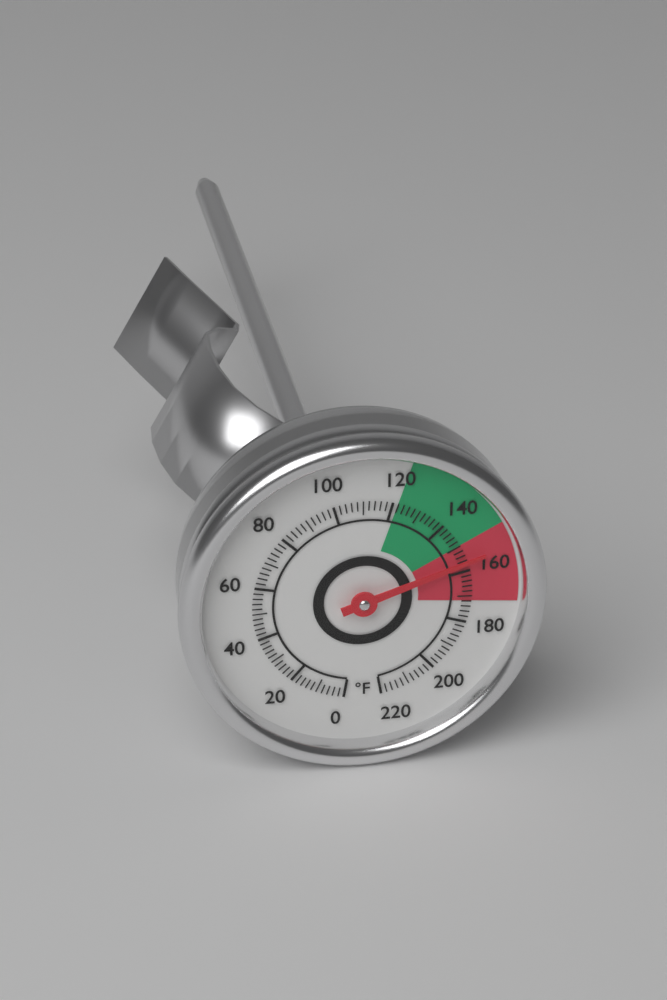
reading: 156 °F
